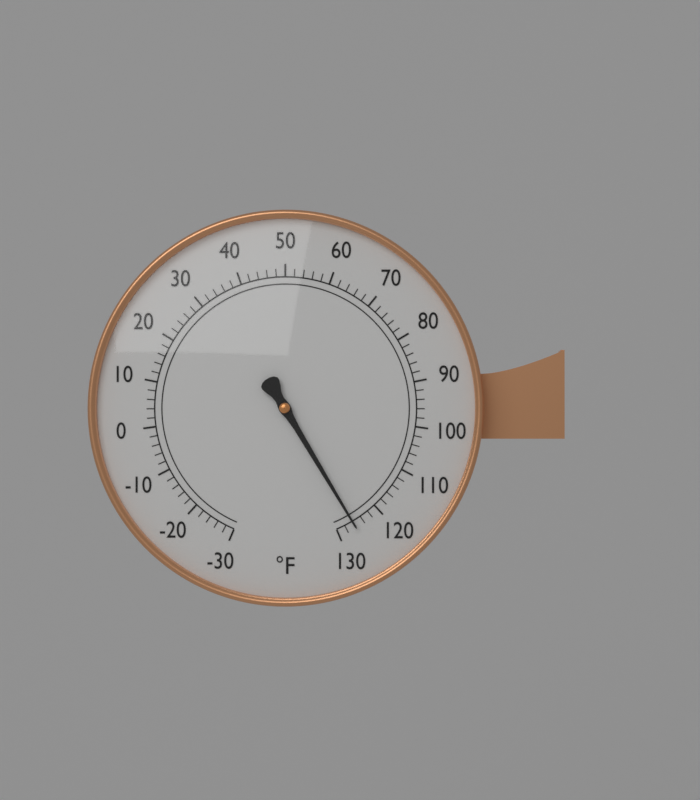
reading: 126 °F
